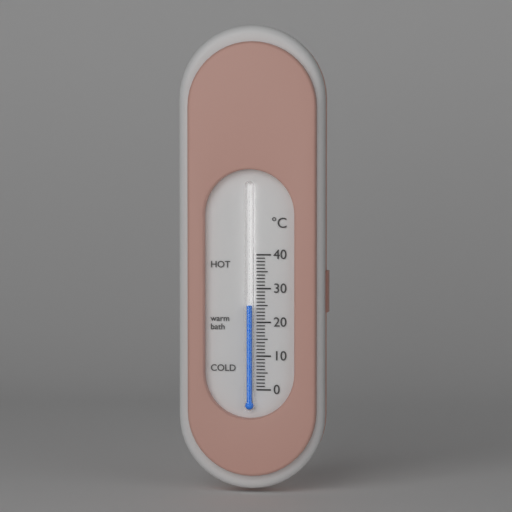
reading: 25 °C
